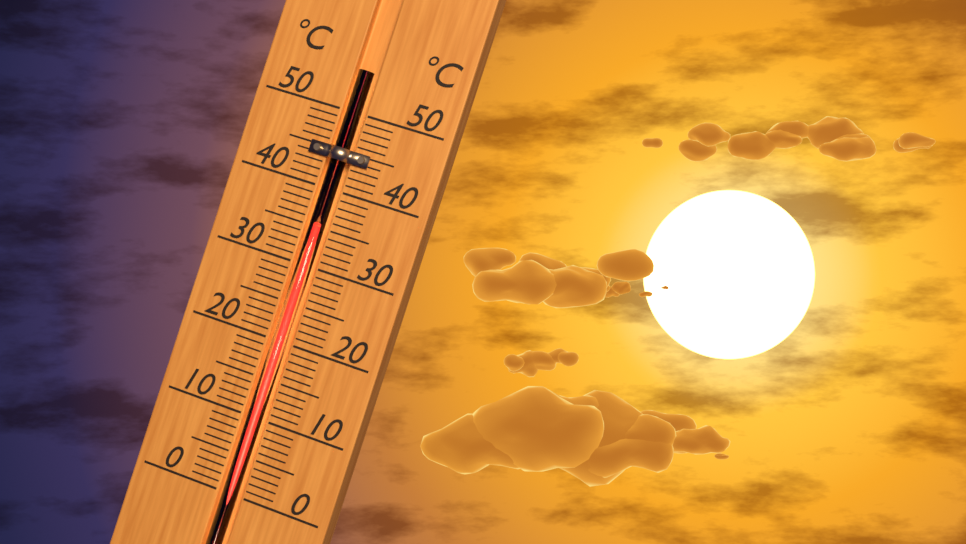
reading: 35 °C
